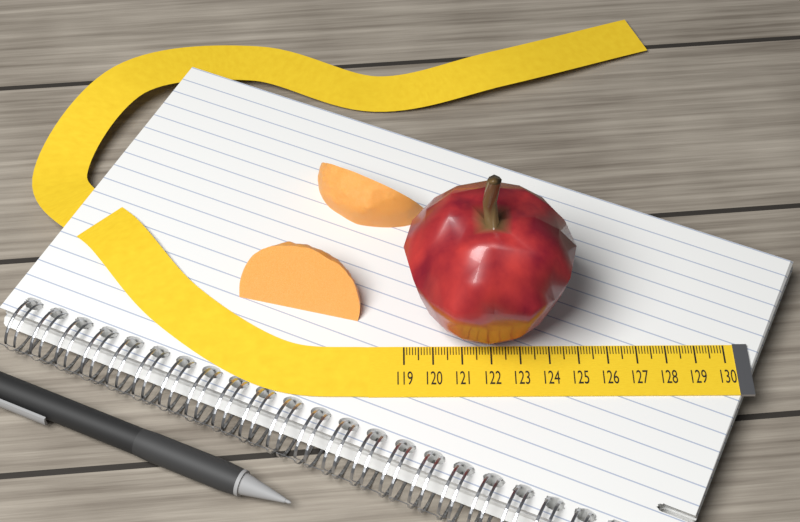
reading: 124.8 (no unit)
